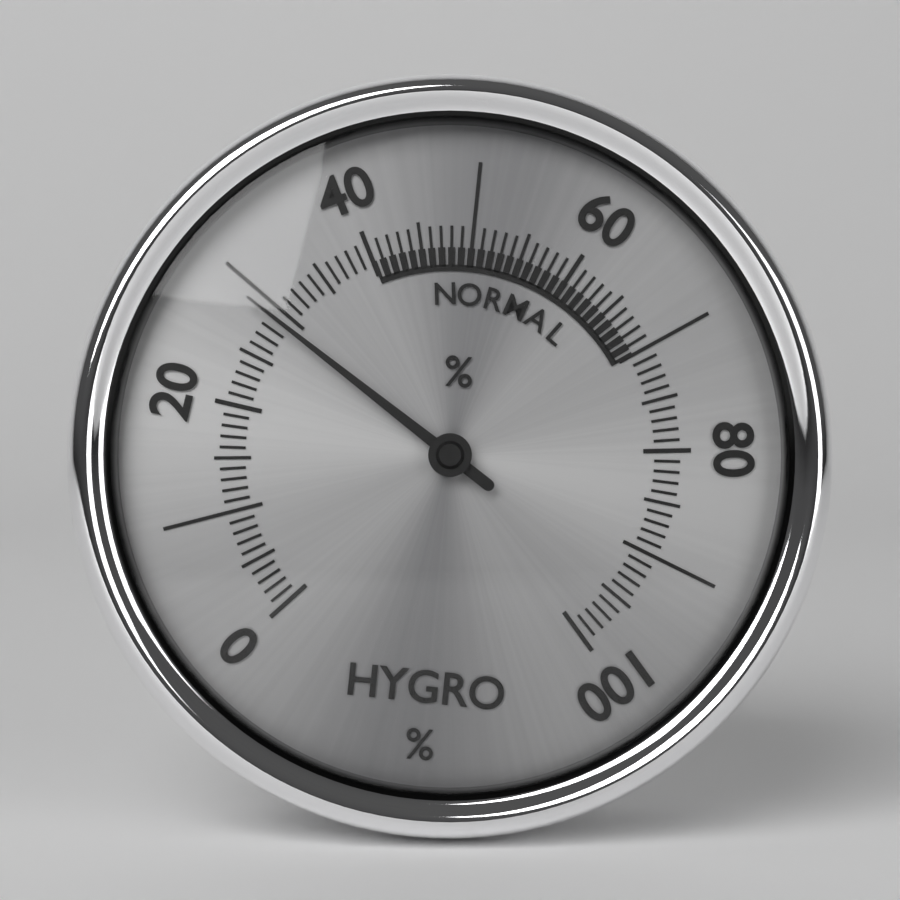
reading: 29 %
